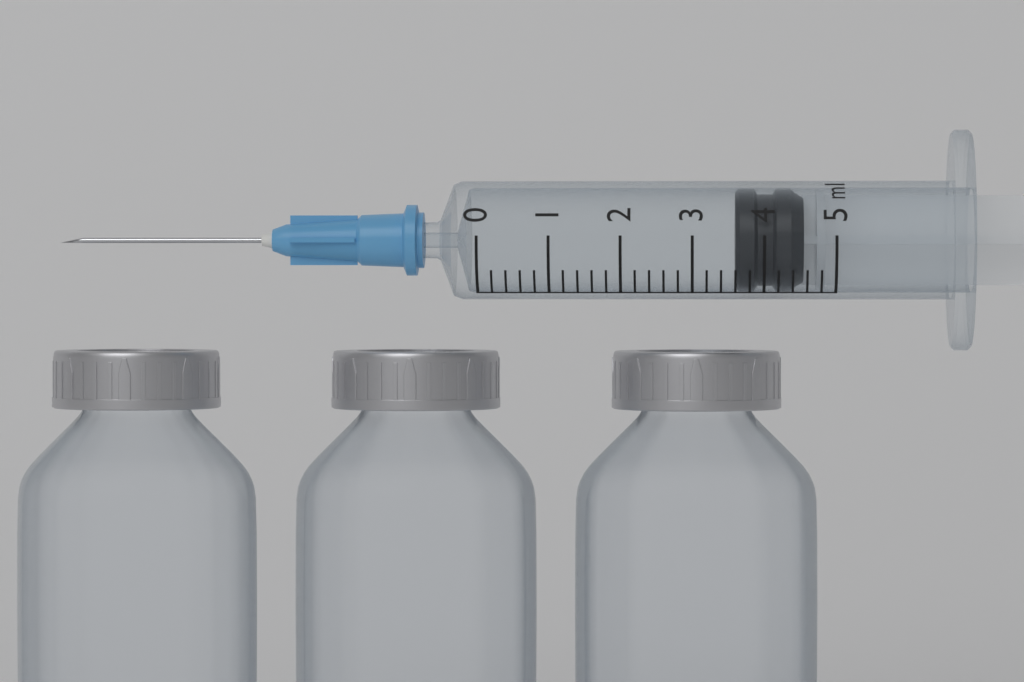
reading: 3.6 ml
